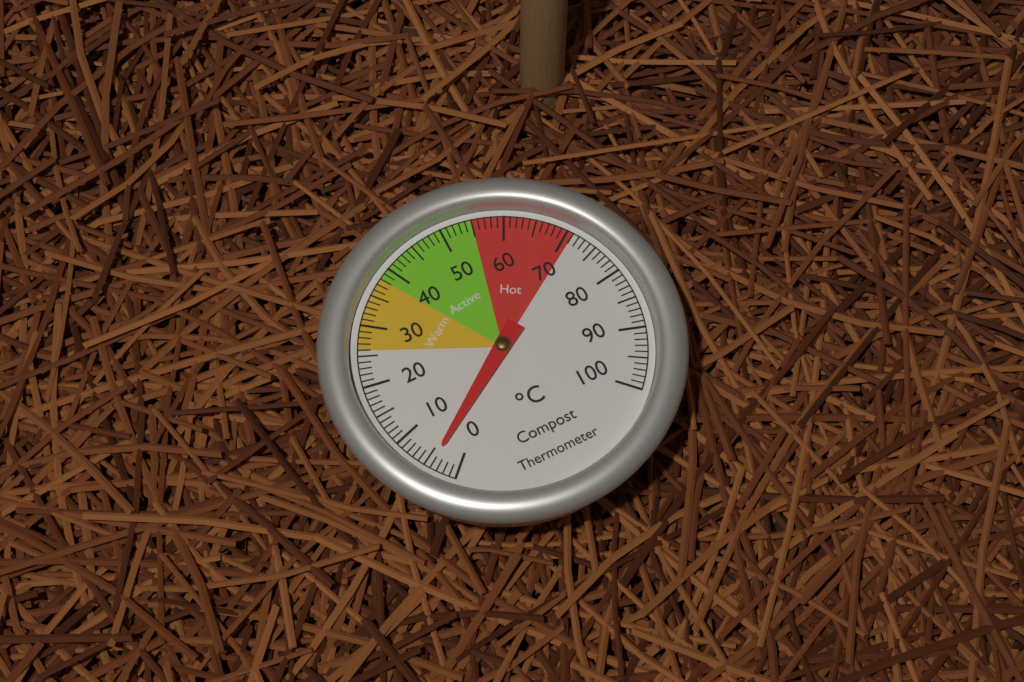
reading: 4 °C
